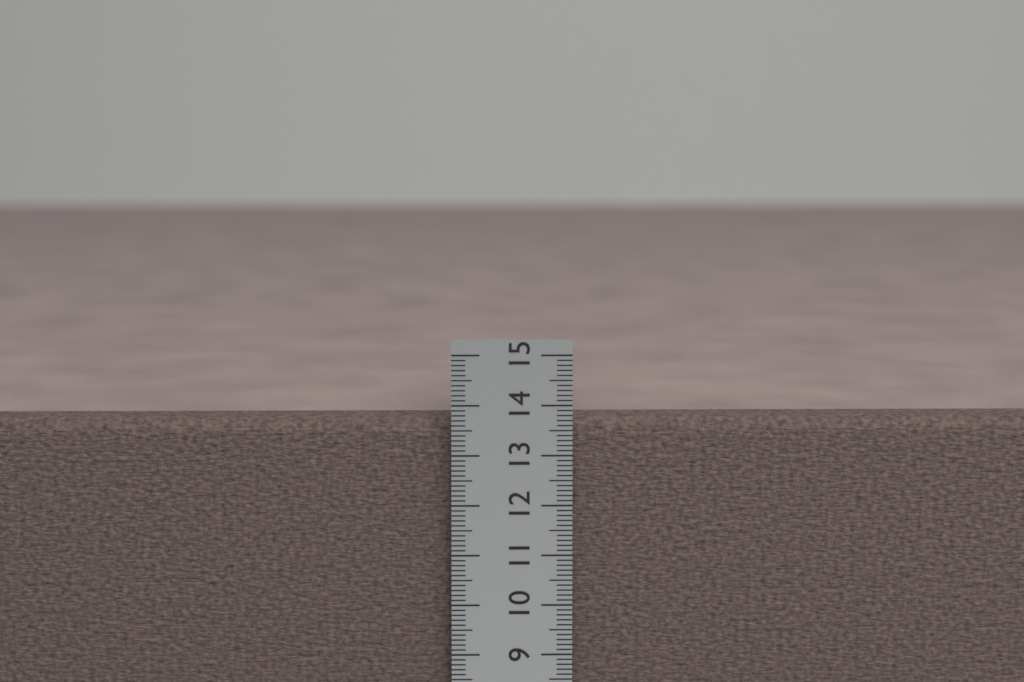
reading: 13.7 cm
